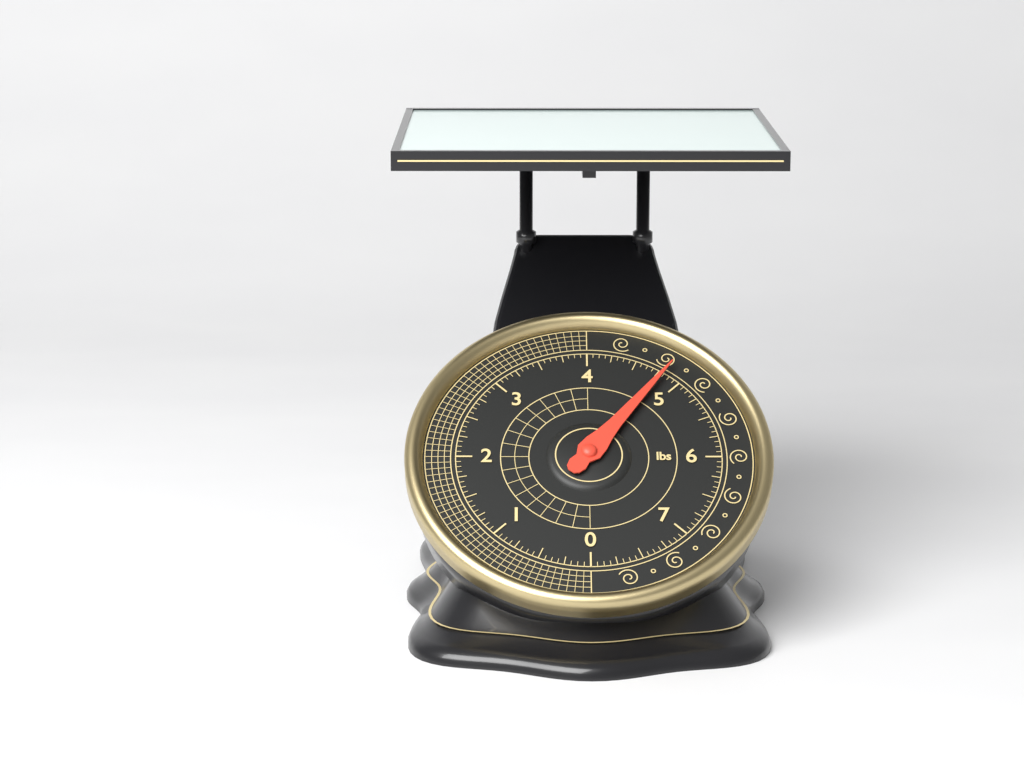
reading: 4.8125 lbs
